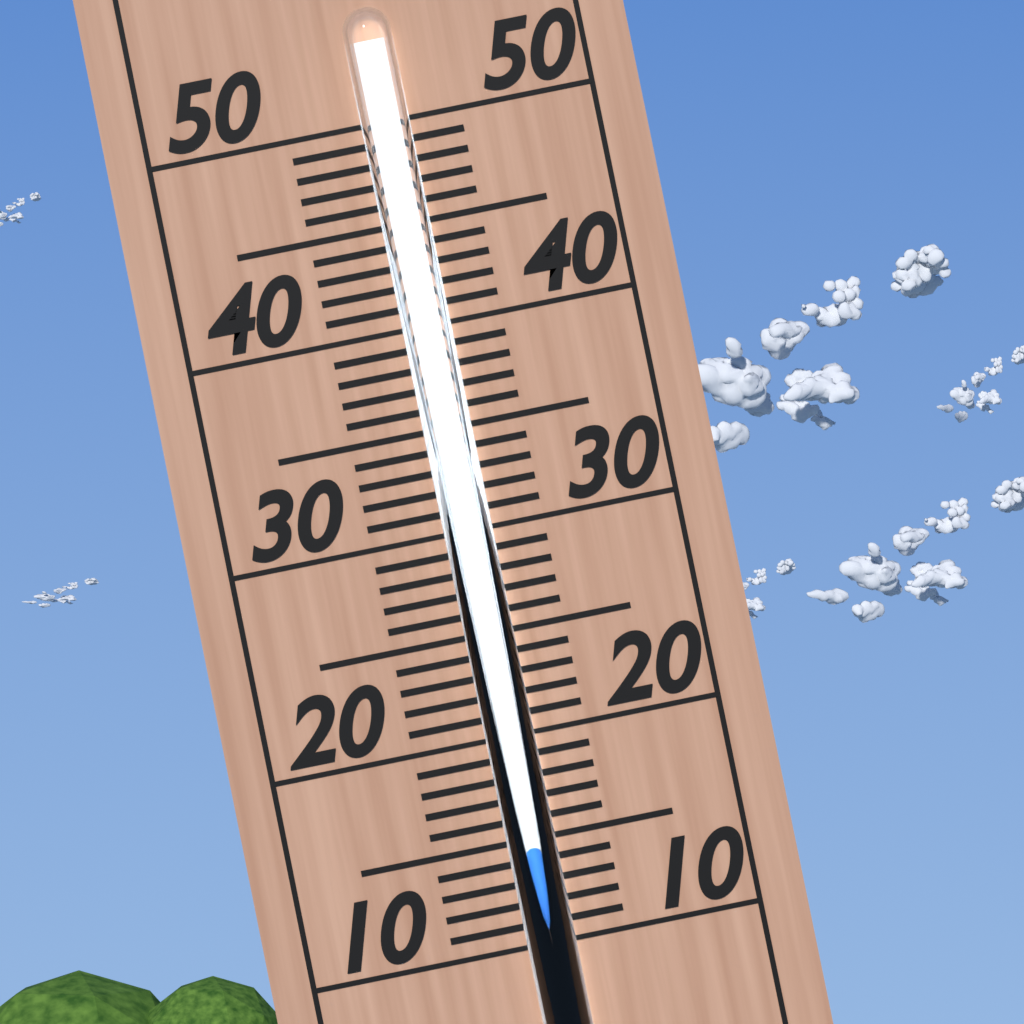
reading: 15 (no unit)
